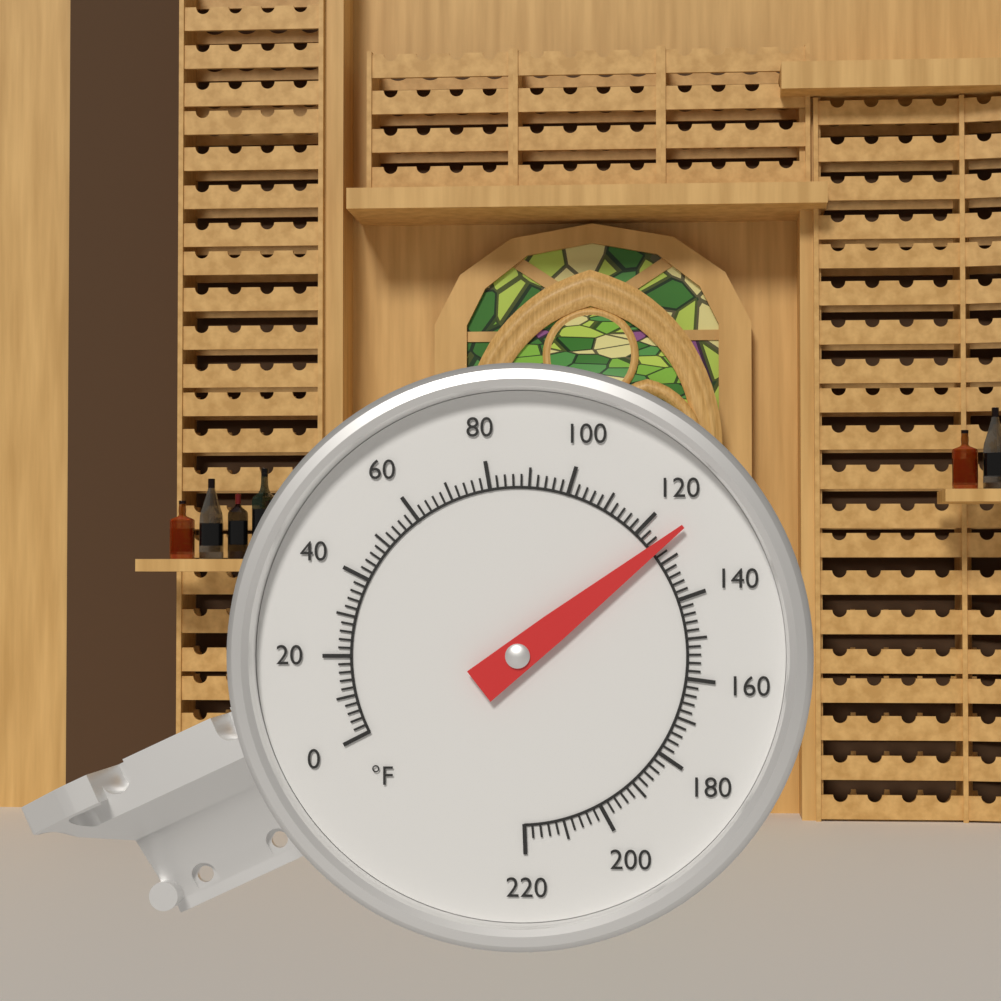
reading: 126 °F
